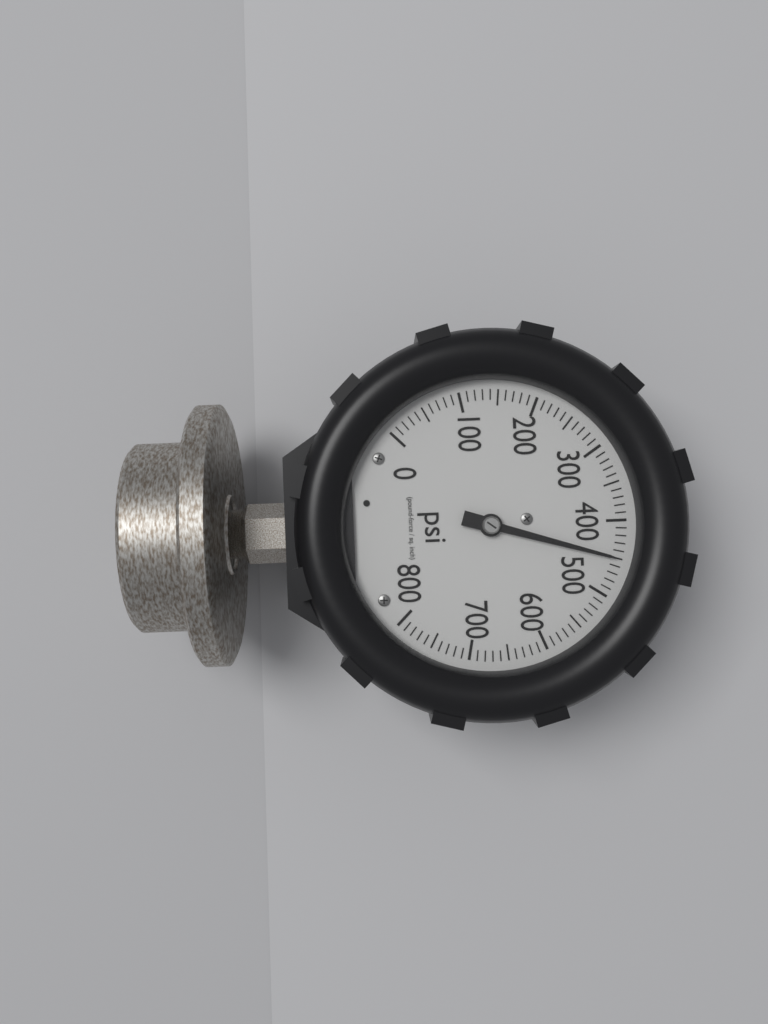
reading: 450 psi
